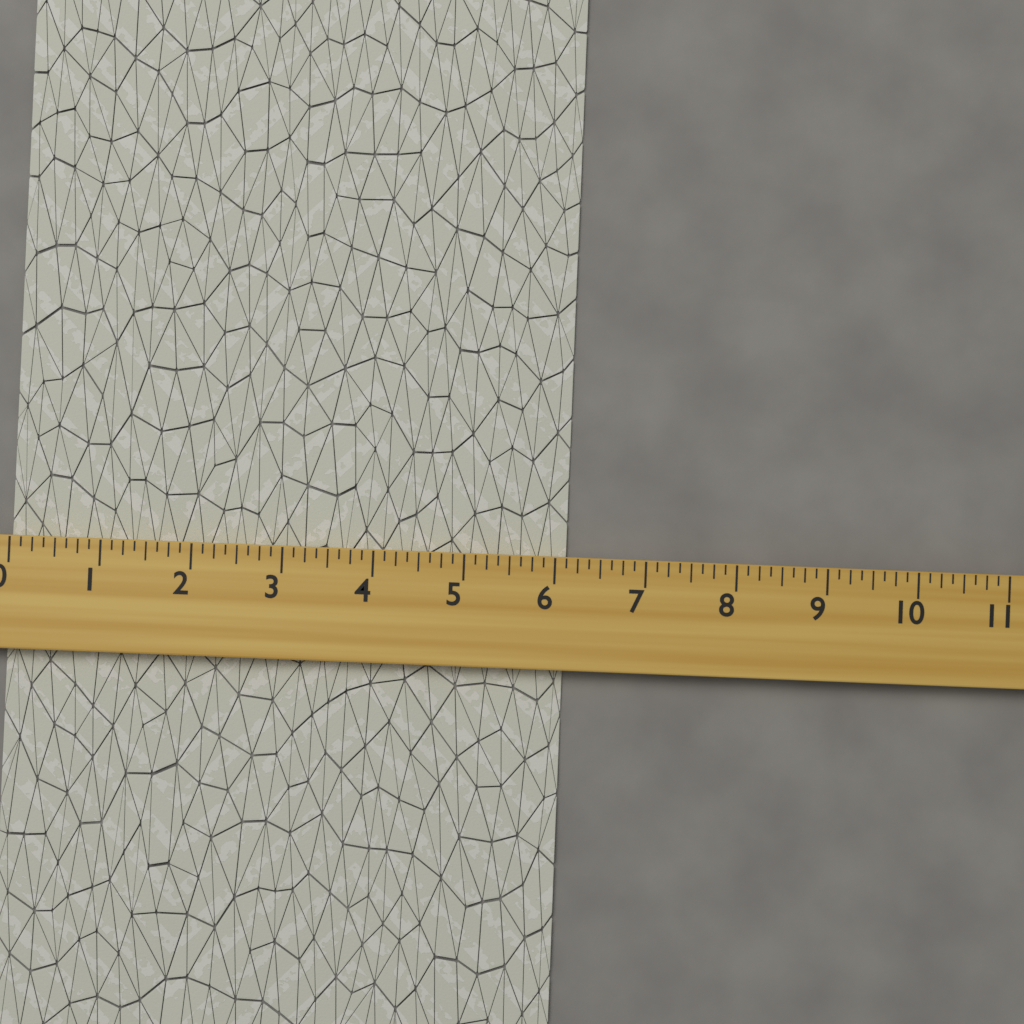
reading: 6.125 (no unit)
